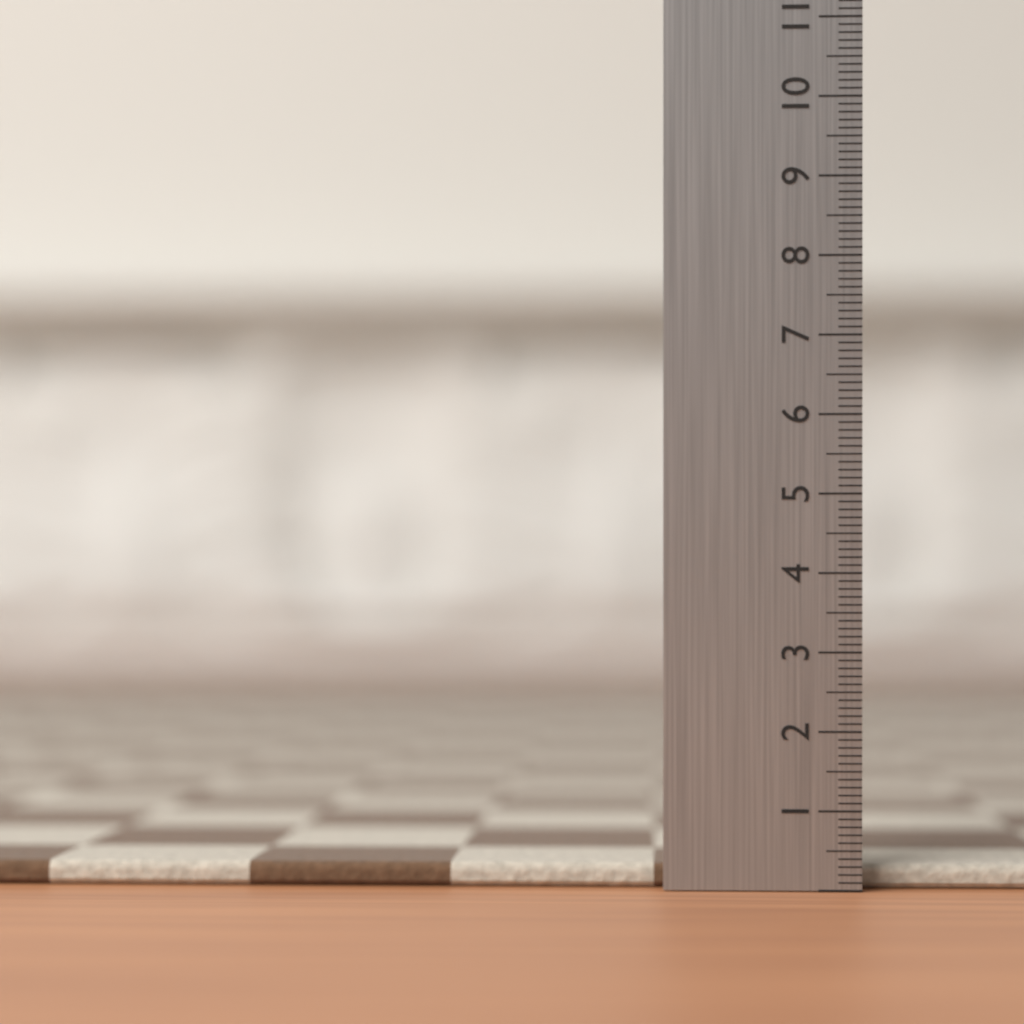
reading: 0.3 (no unit)
